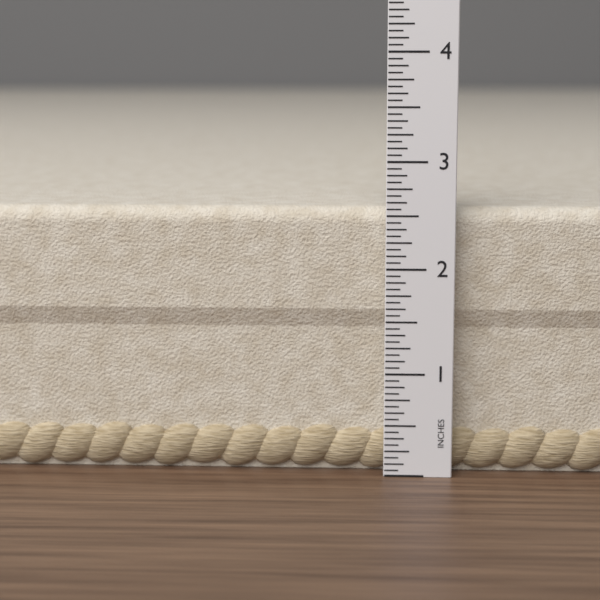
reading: 2.5625 in
